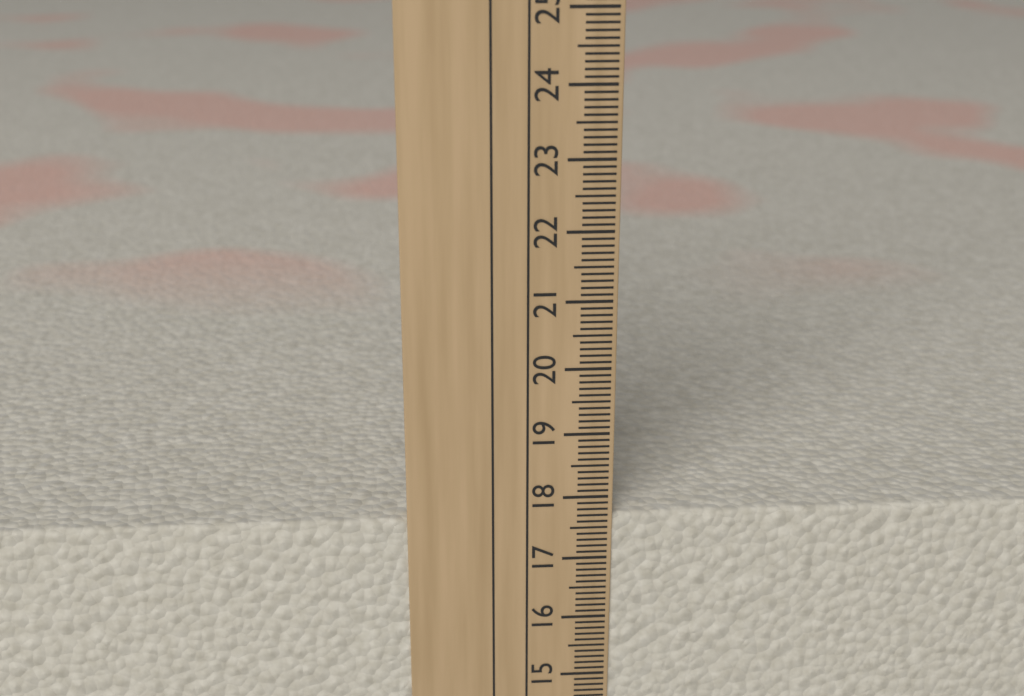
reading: 17.7 cm
